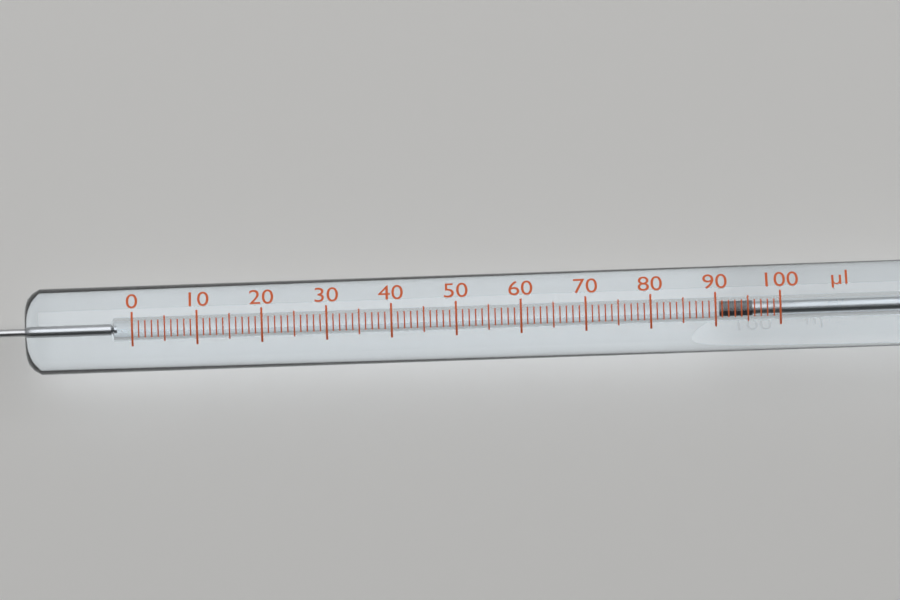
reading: 91 µl
